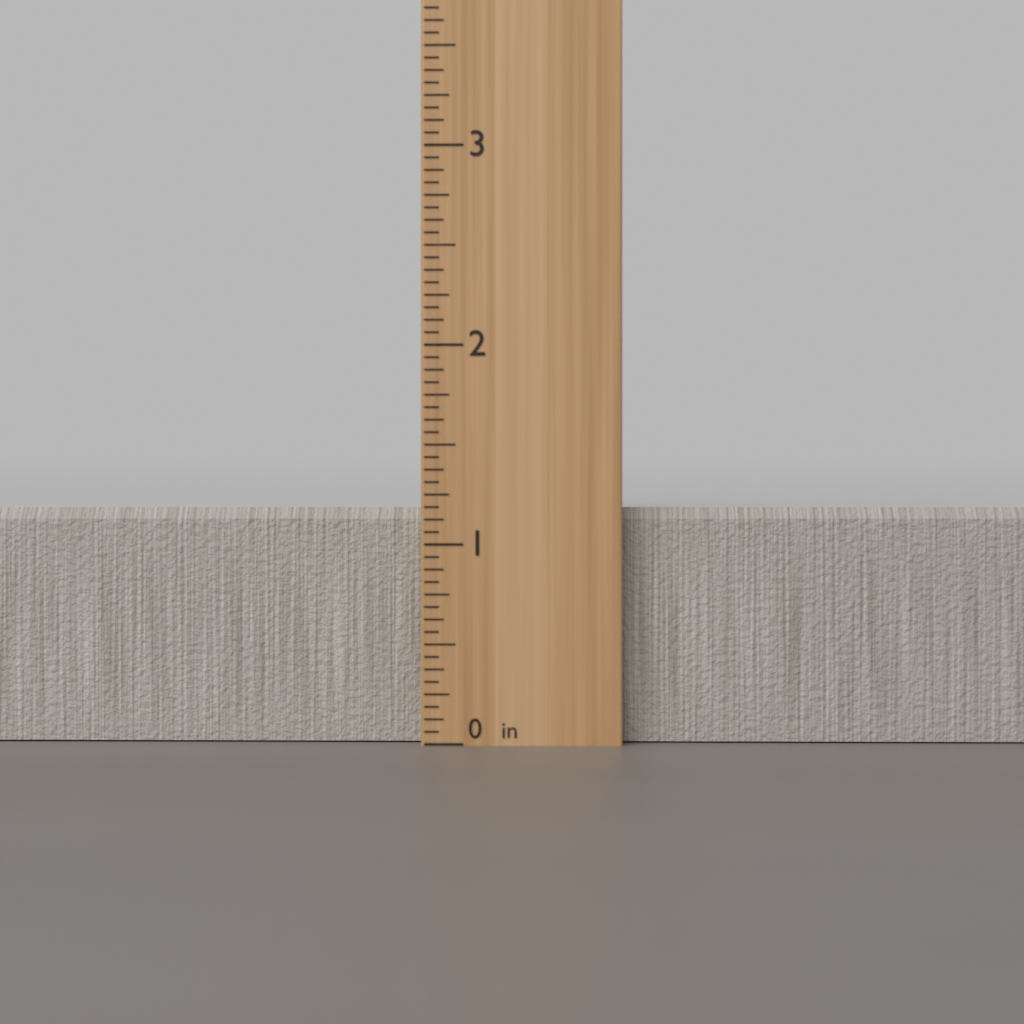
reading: 1.1875 in
